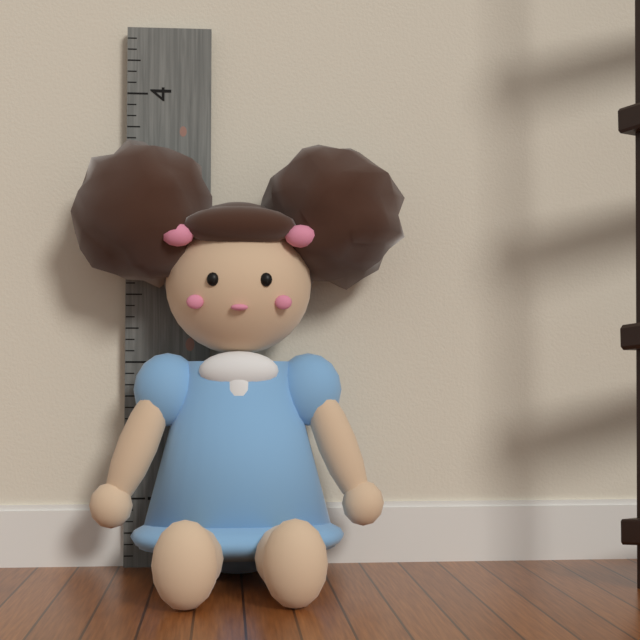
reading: 3.583333 (no unit)
